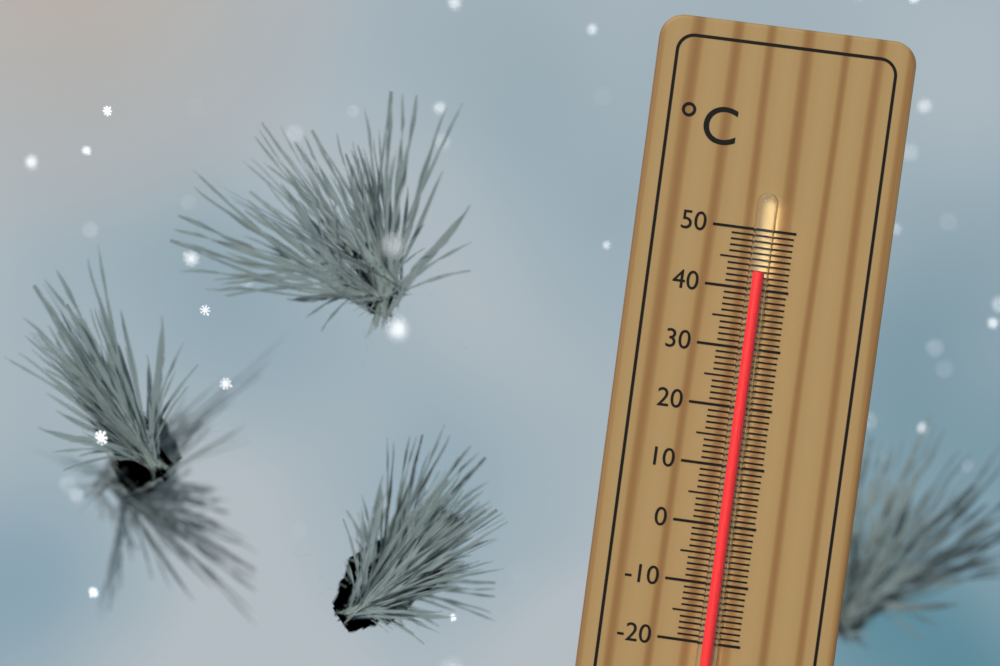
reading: 43 °C
